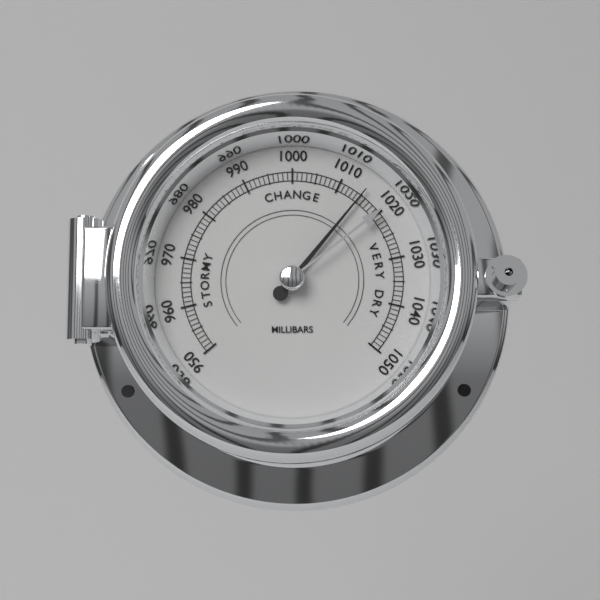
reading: 1015 mbar
